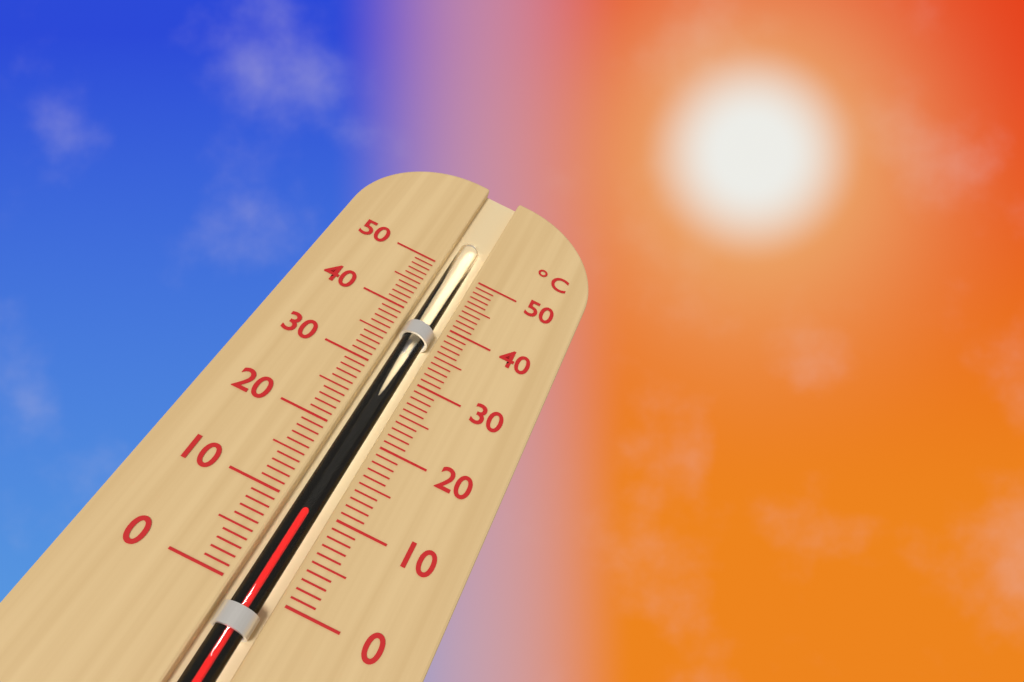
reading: 10 °C
